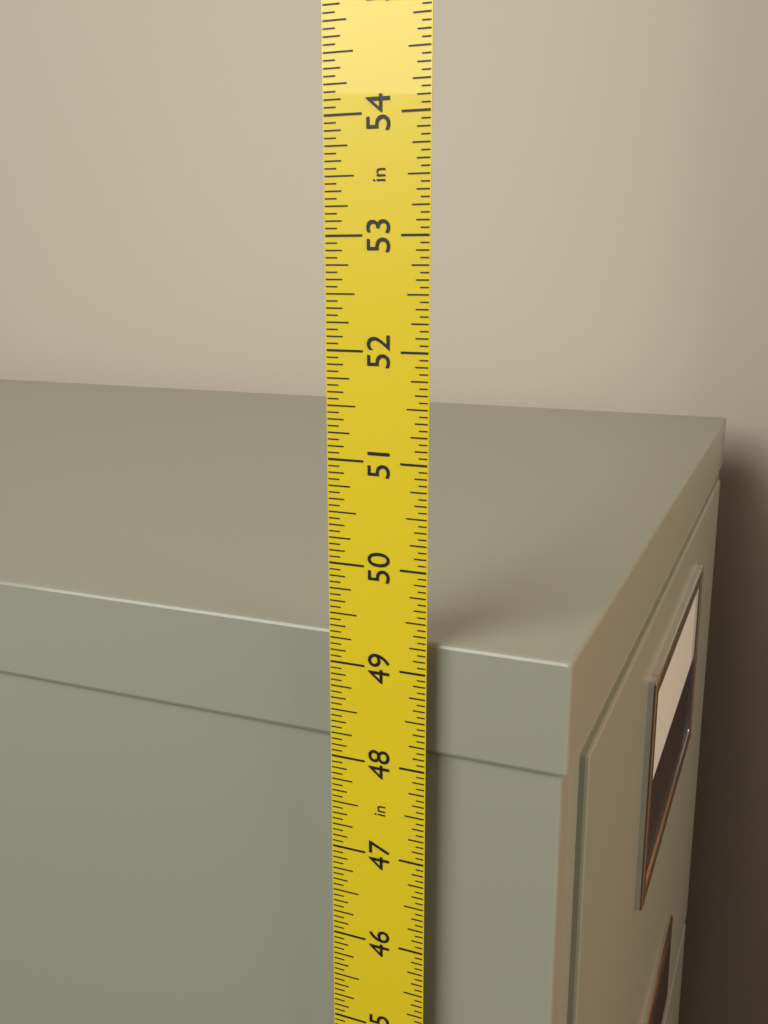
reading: 49.2500 in
